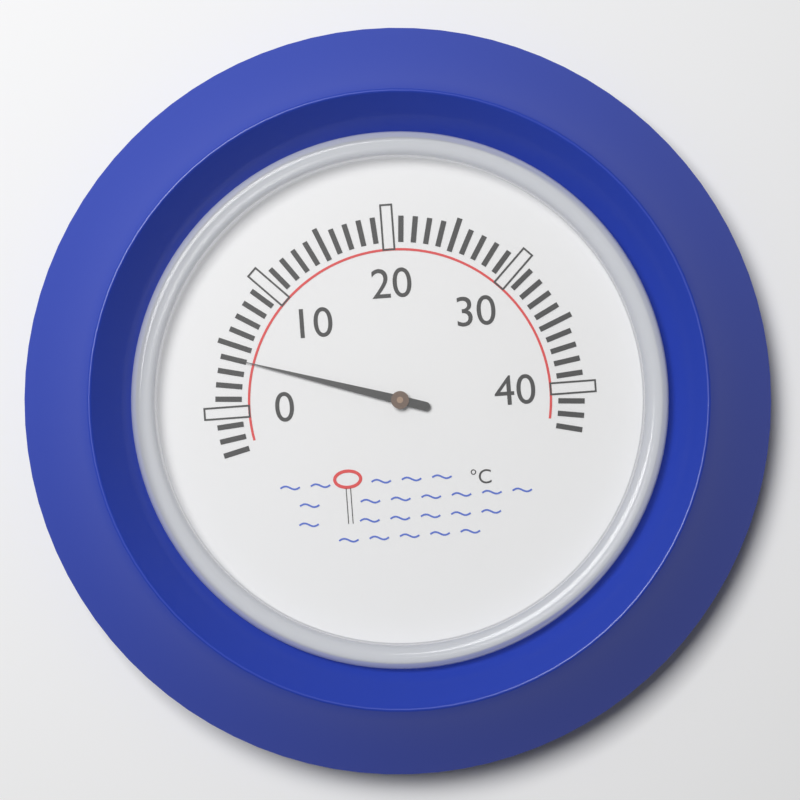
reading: 4 °C
